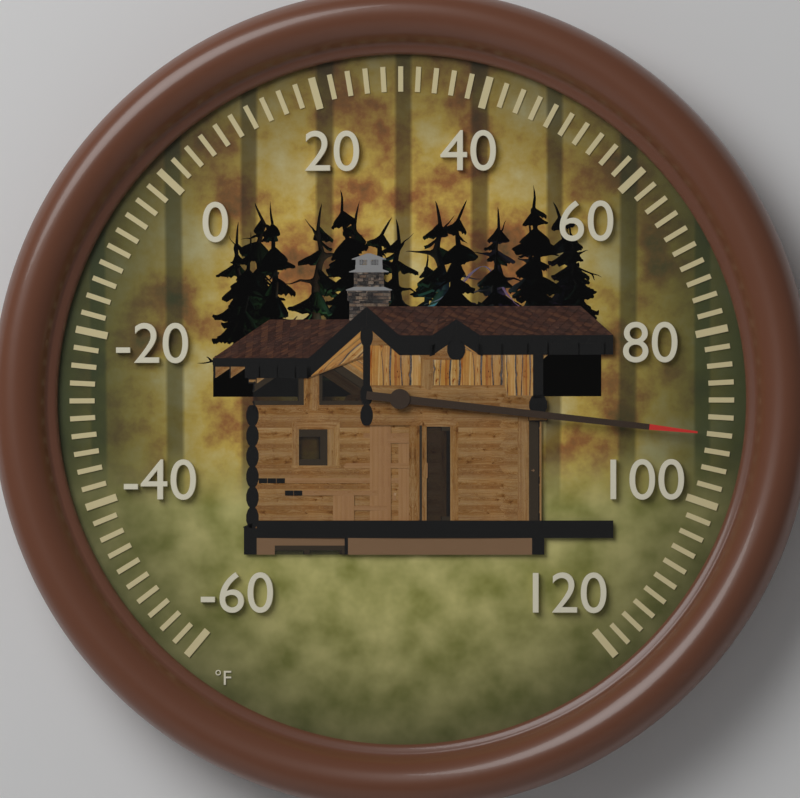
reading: 92 °F
